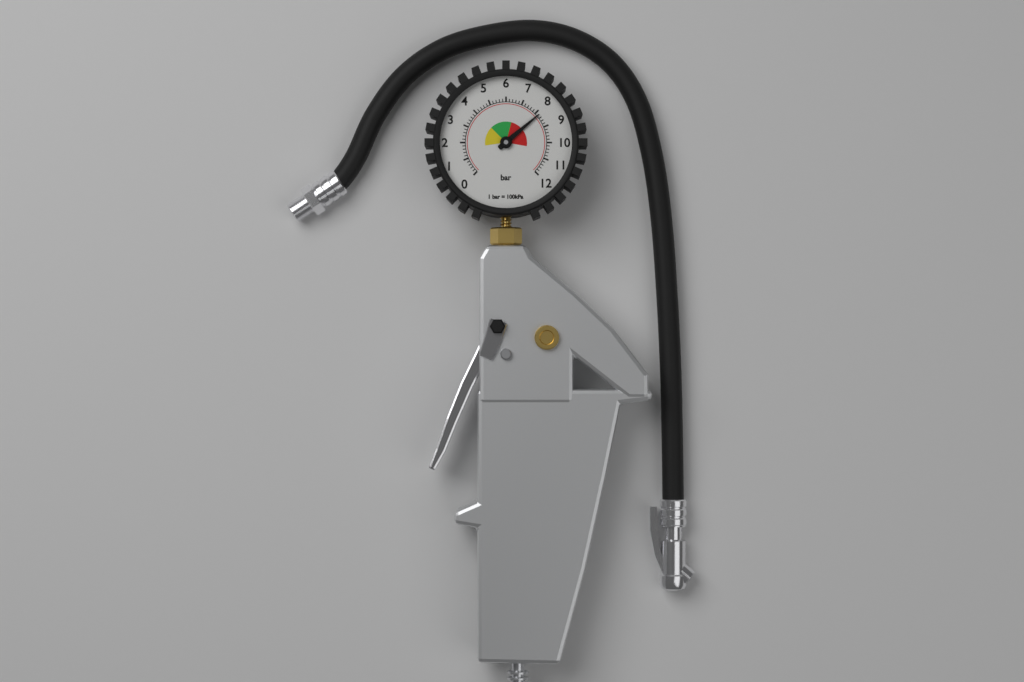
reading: 8.2 bar
